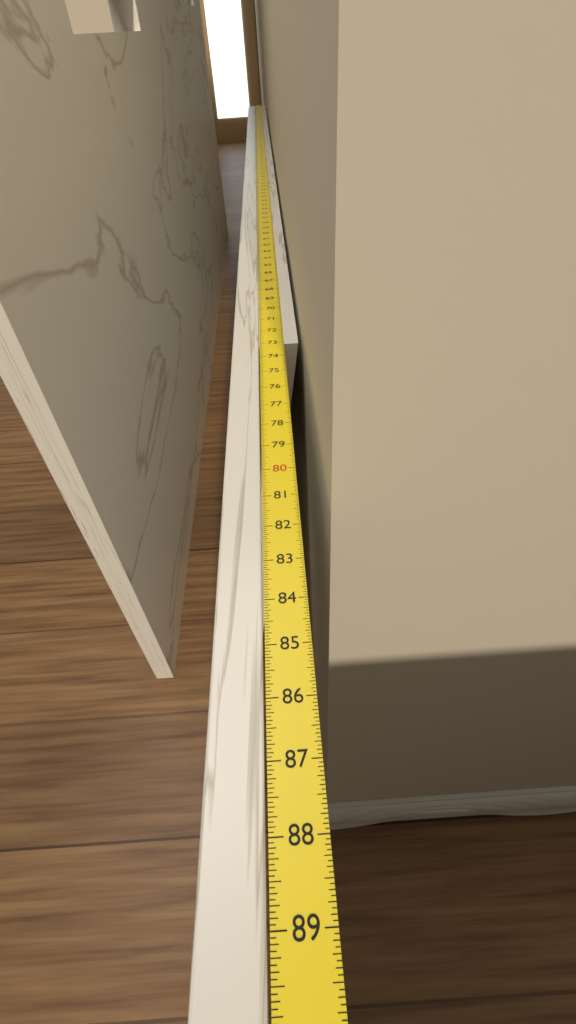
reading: 73.1250 in
